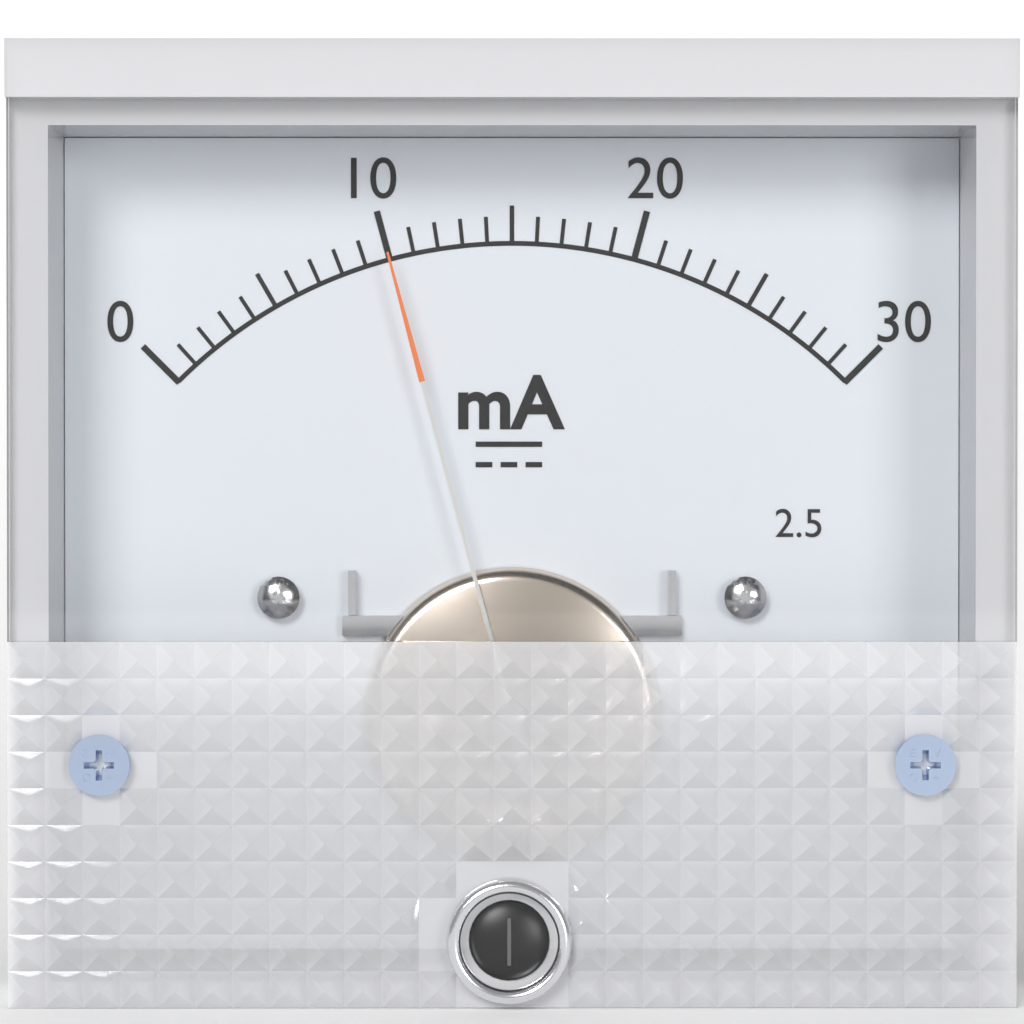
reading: 10 mA
